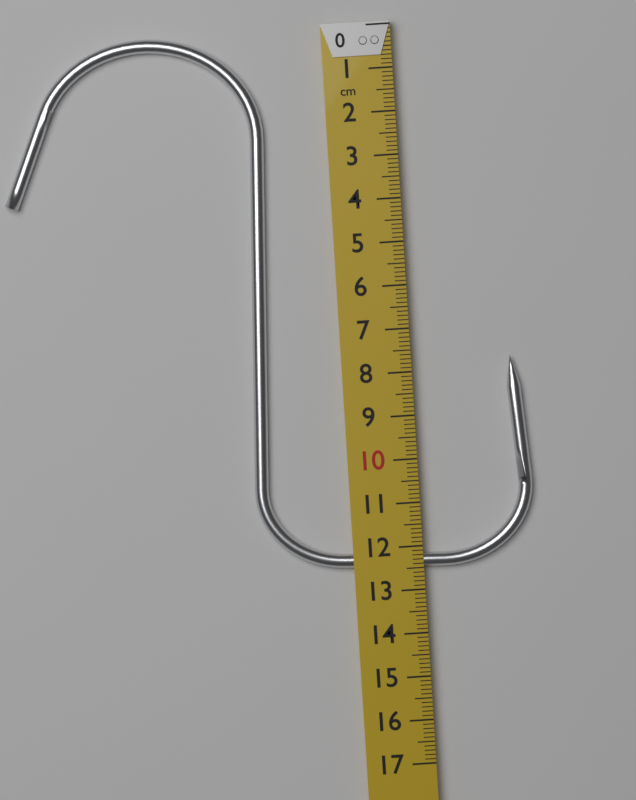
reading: 12.5 cm
